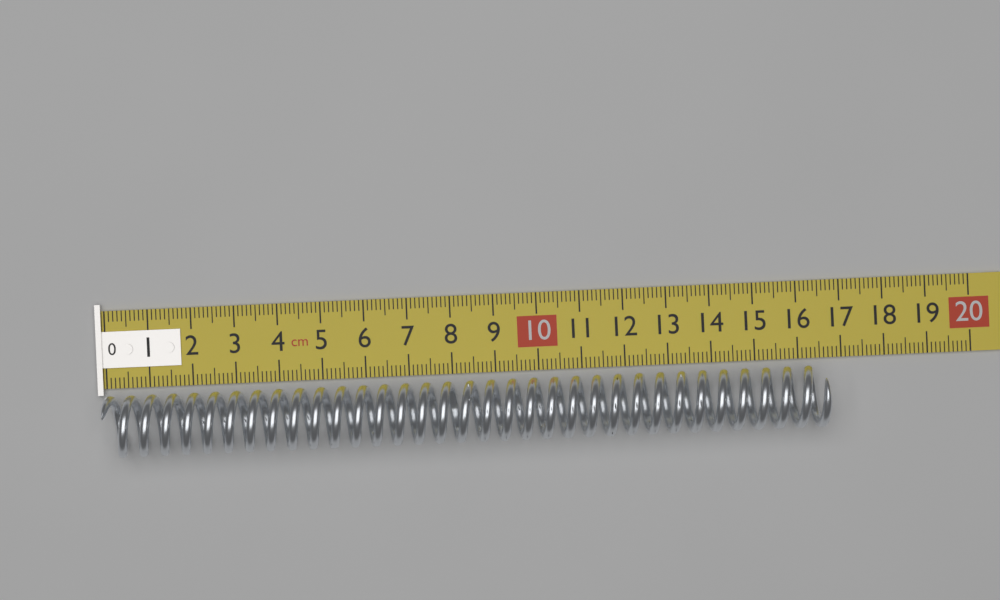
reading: 16.6 cm
